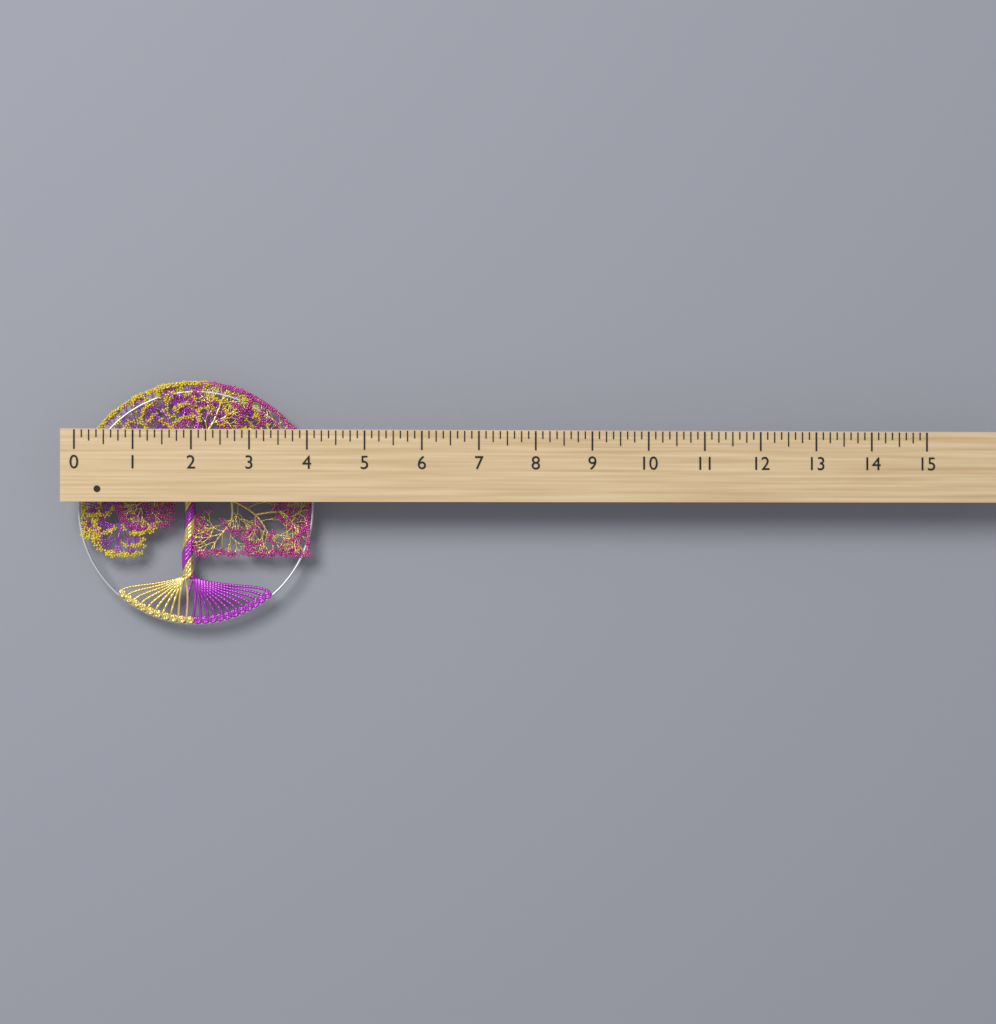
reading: 4.125 (no unit)
